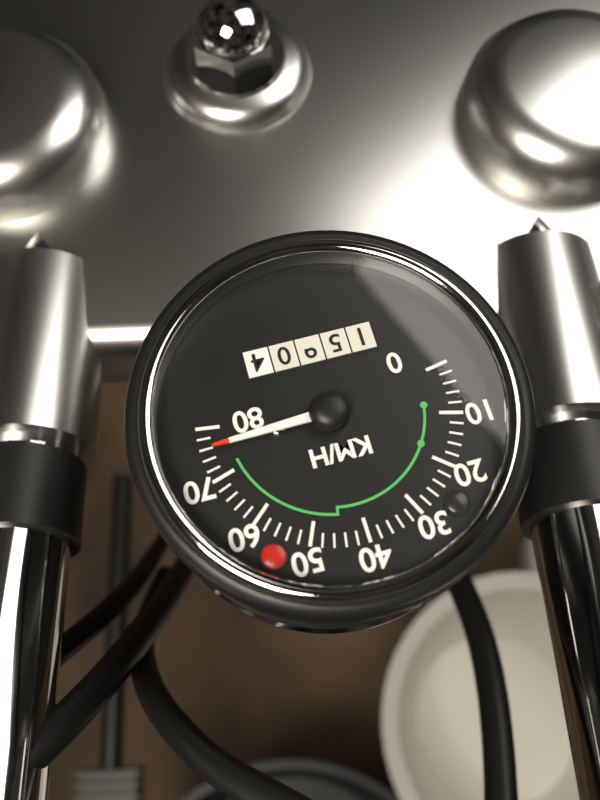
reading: 76 km/h
